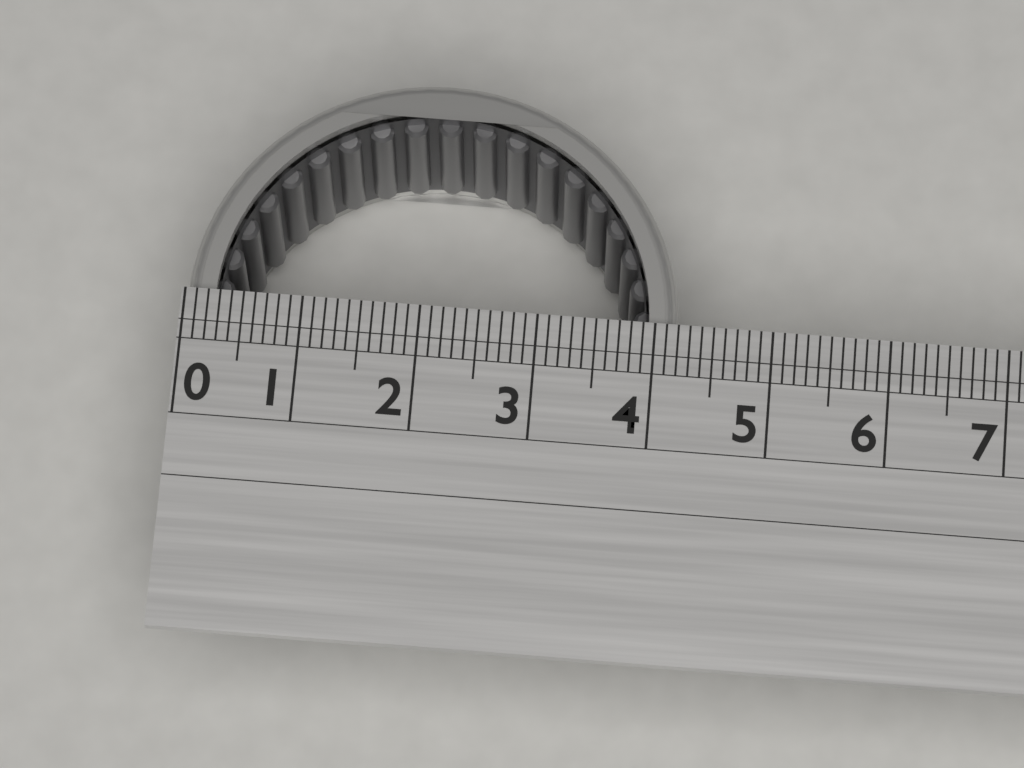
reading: 4.2 (no unit)
